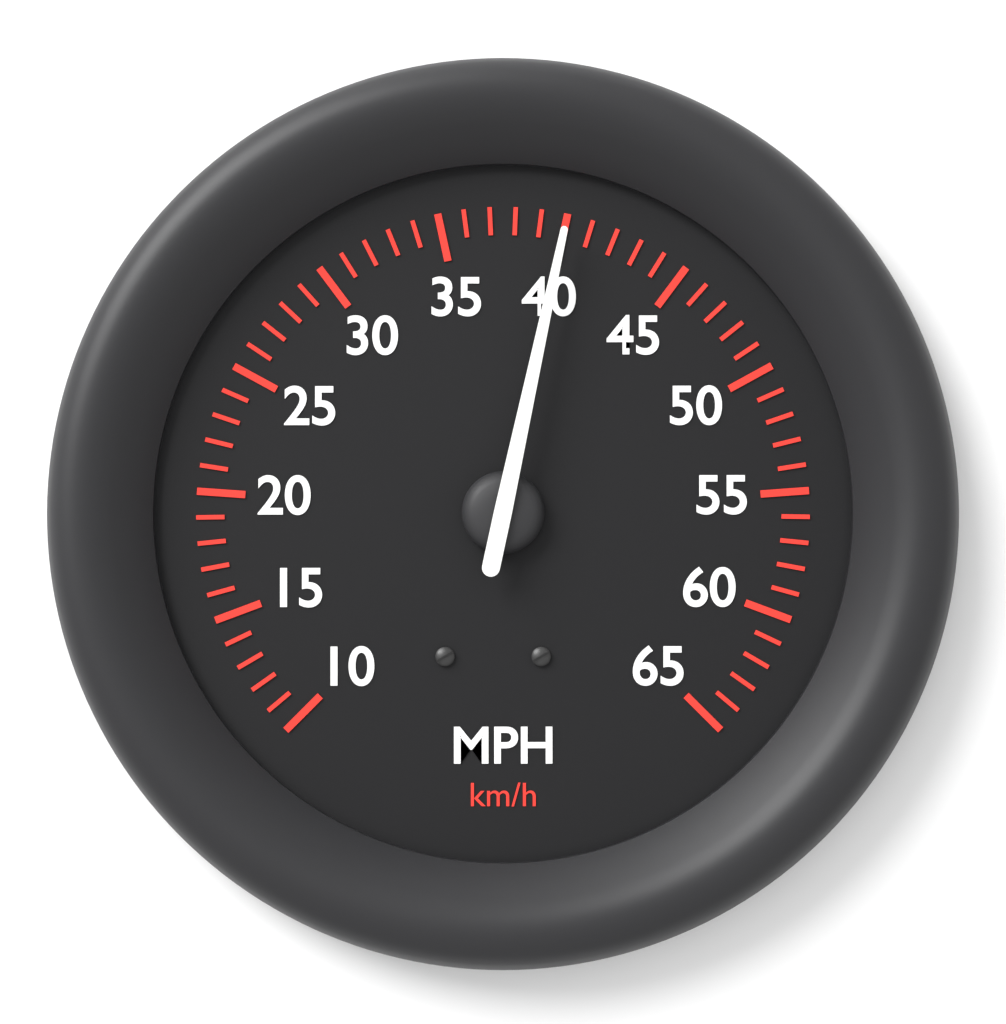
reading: 40 mph
